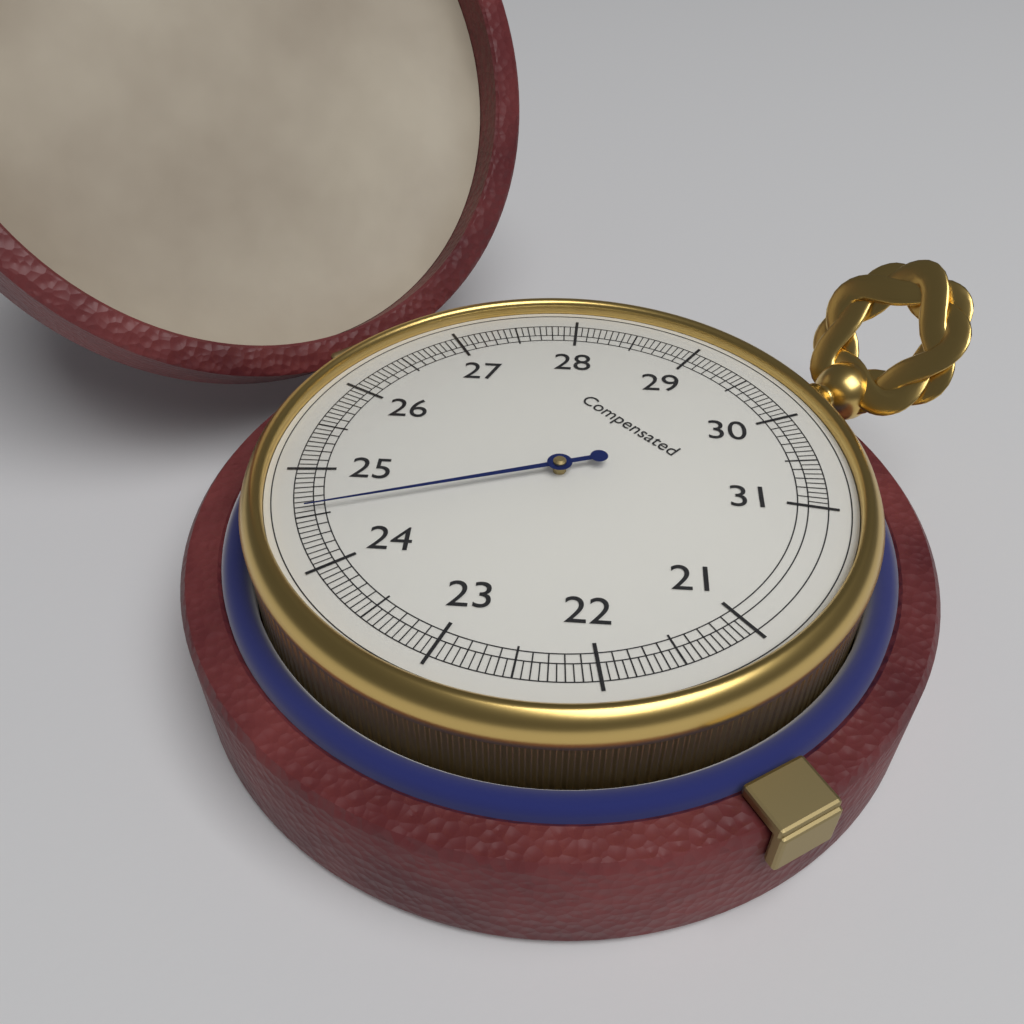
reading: 24.55 (no unit)
